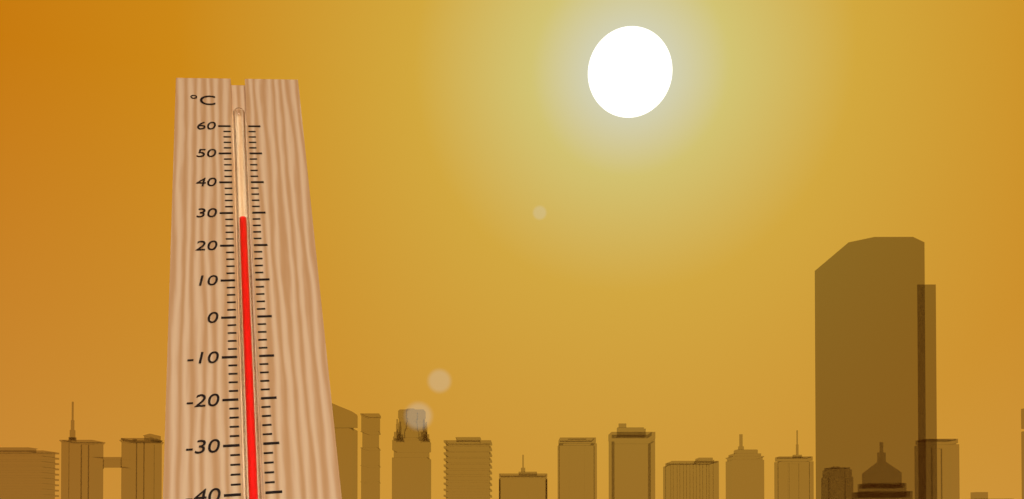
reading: 28 °C
